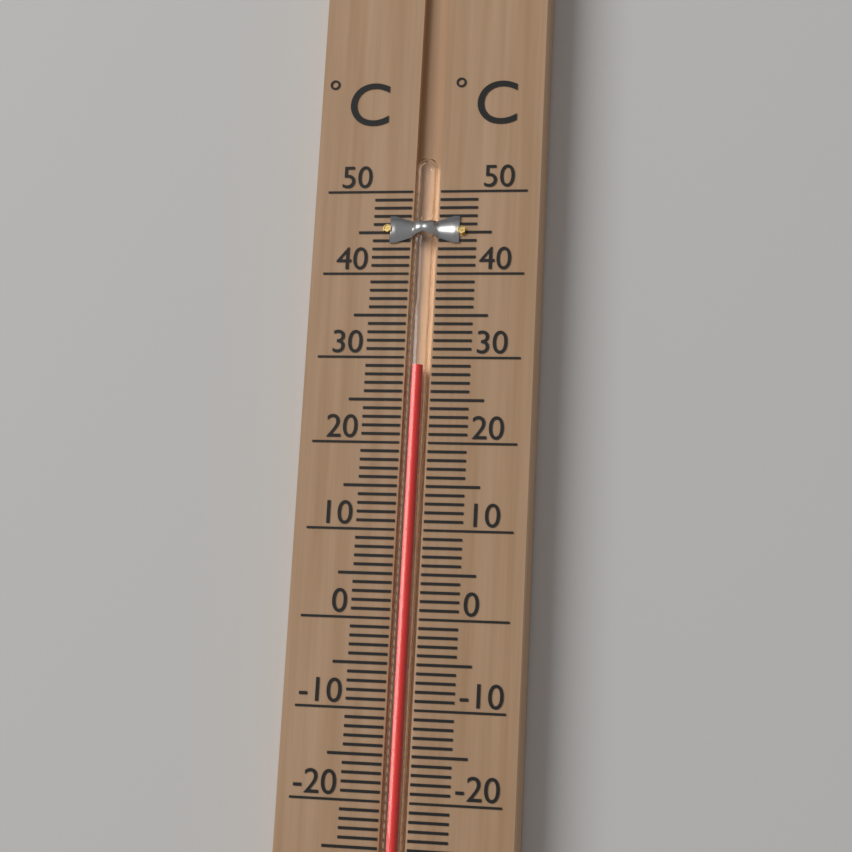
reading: 29 °C
